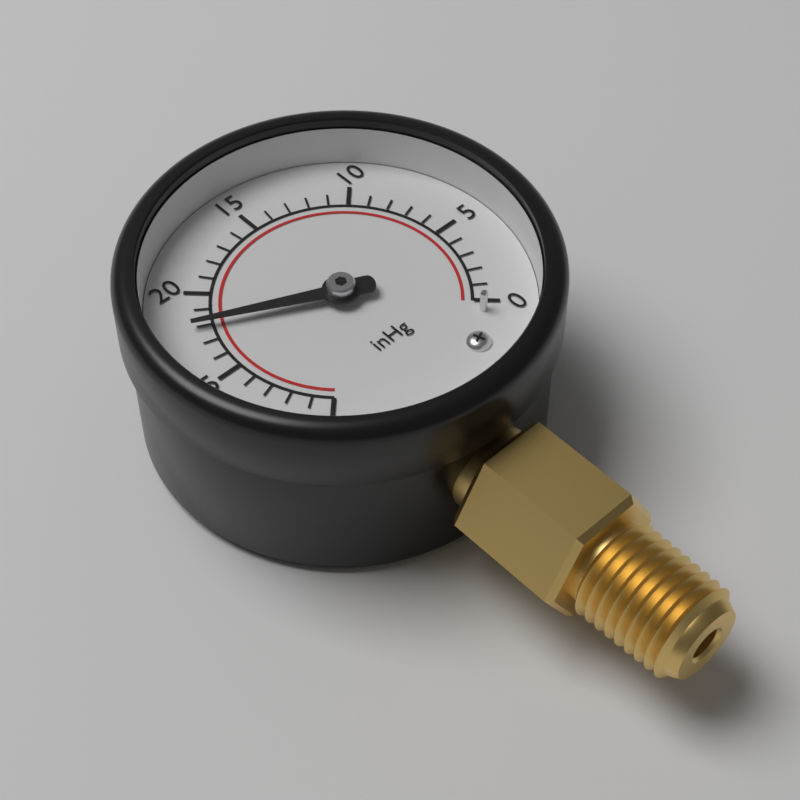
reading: 22 inHg
